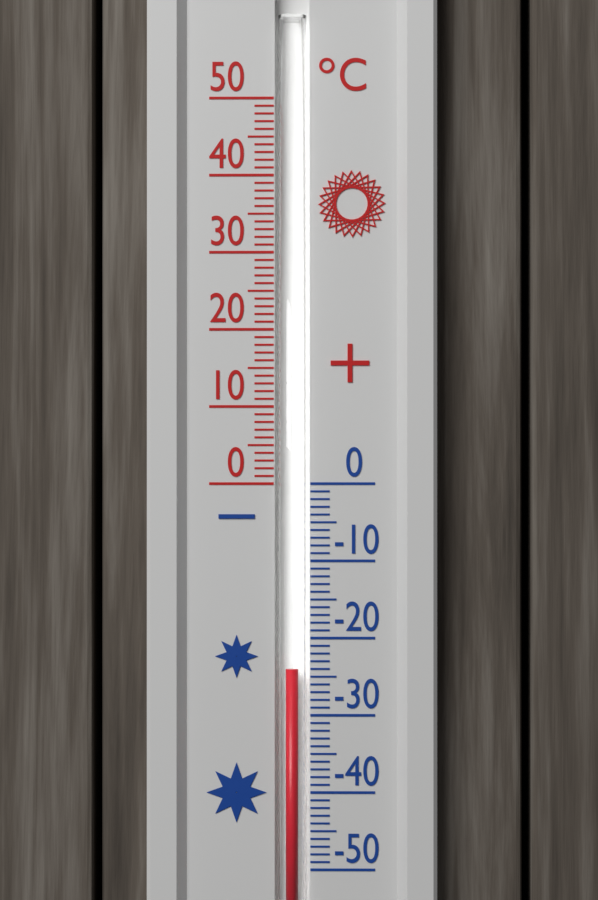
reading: -24 °C
